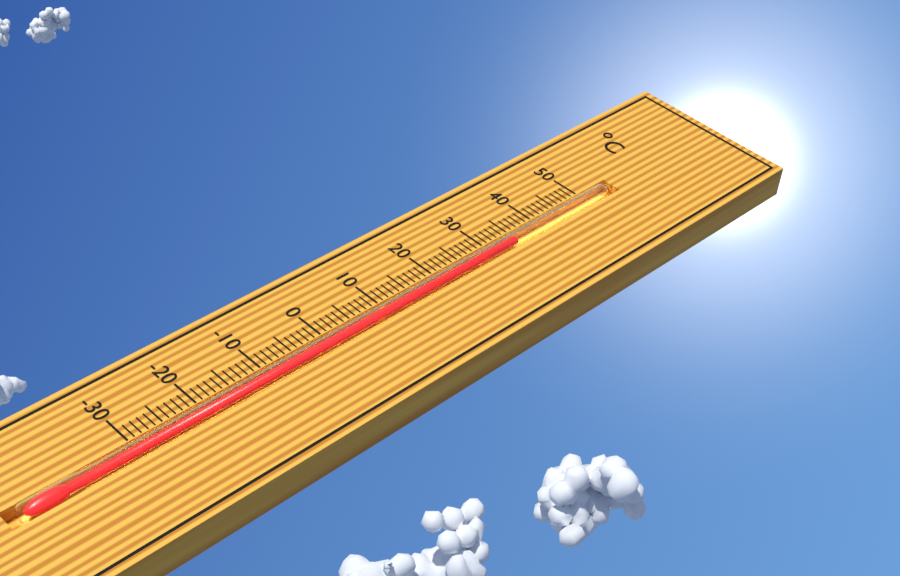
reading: 35 °C
